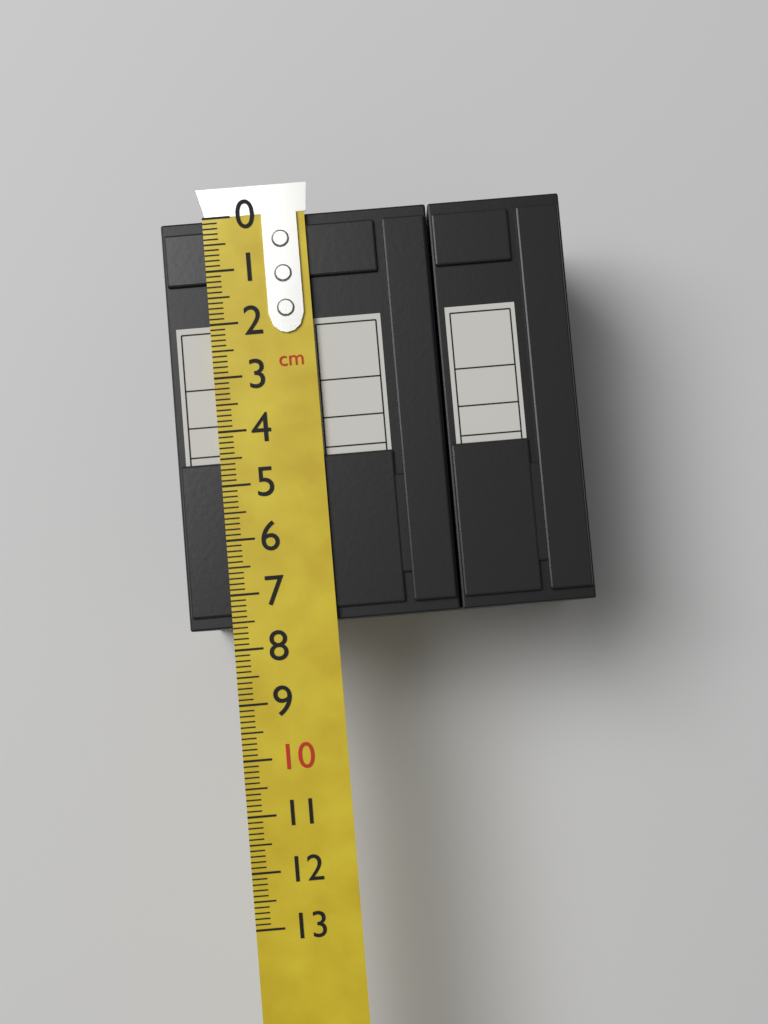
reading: 7.6 cm
